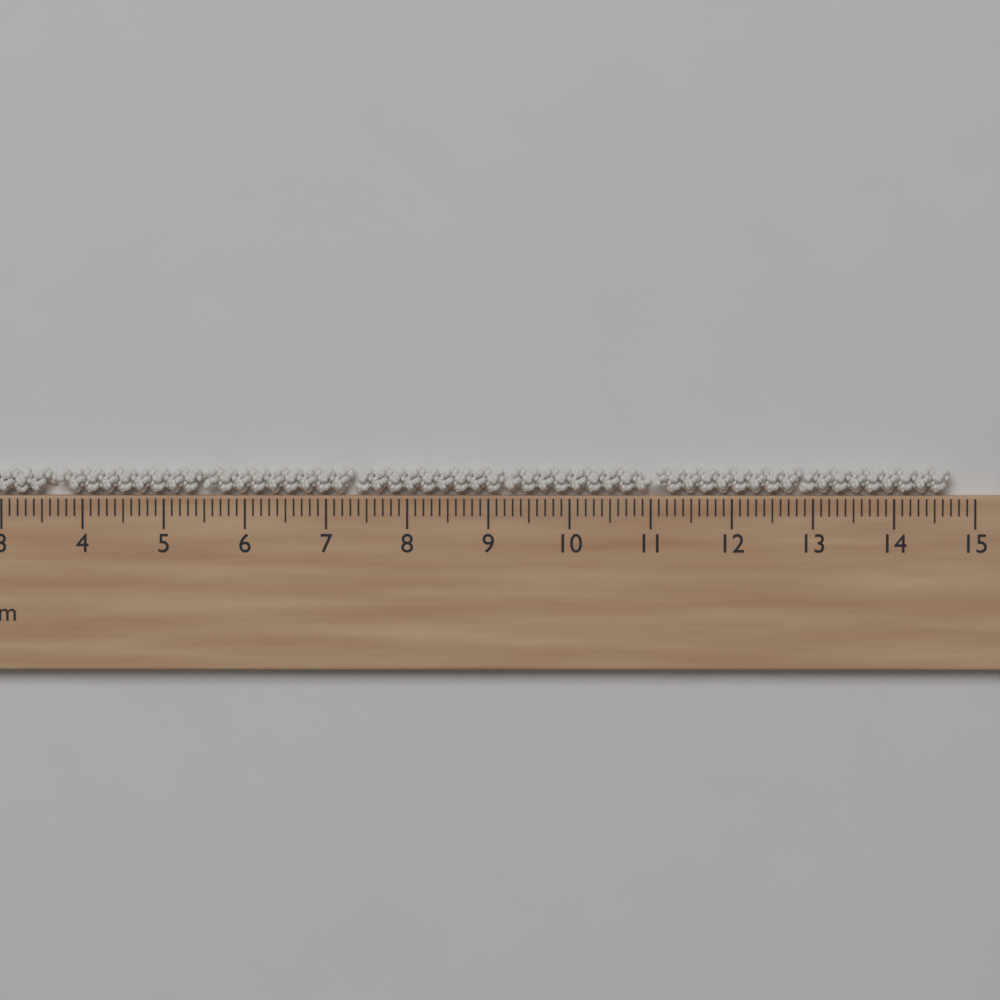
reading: 14.7 cm
